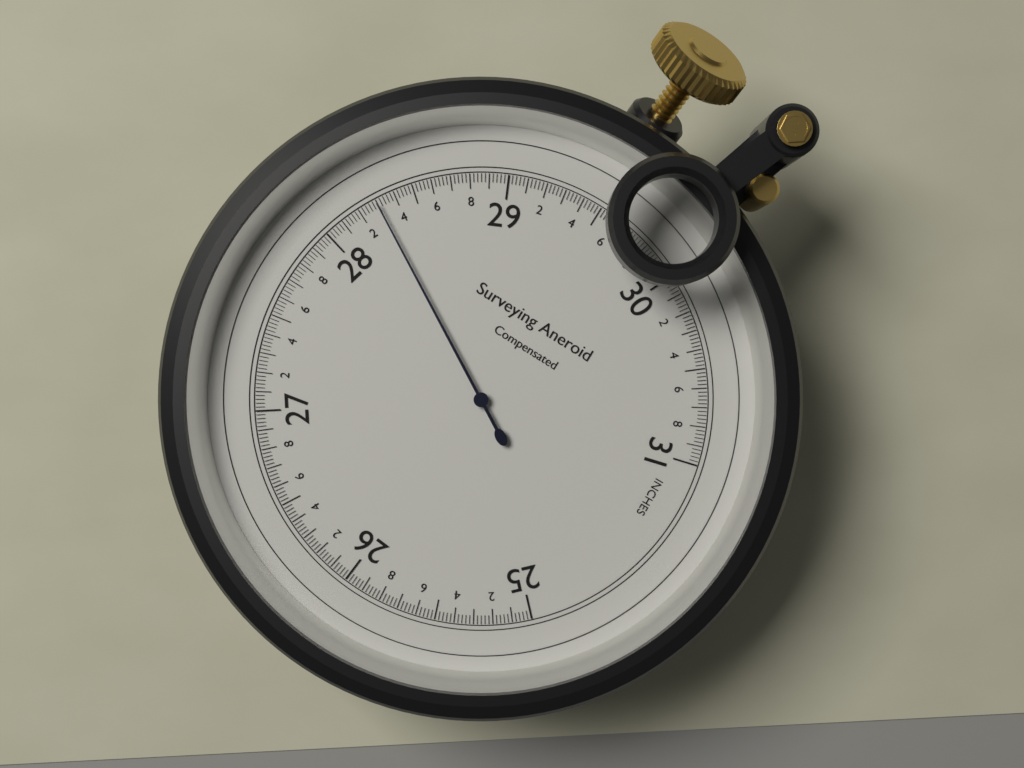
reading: 28.30 inches
